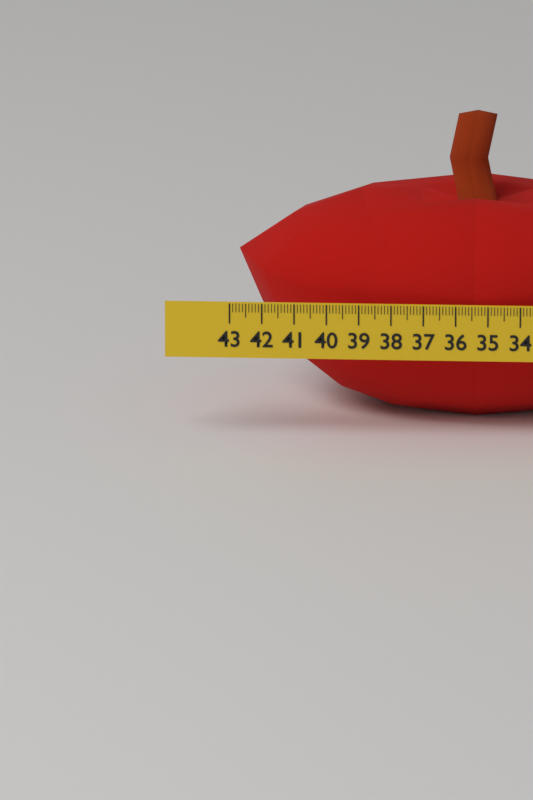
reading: 42.9 (no unit)
